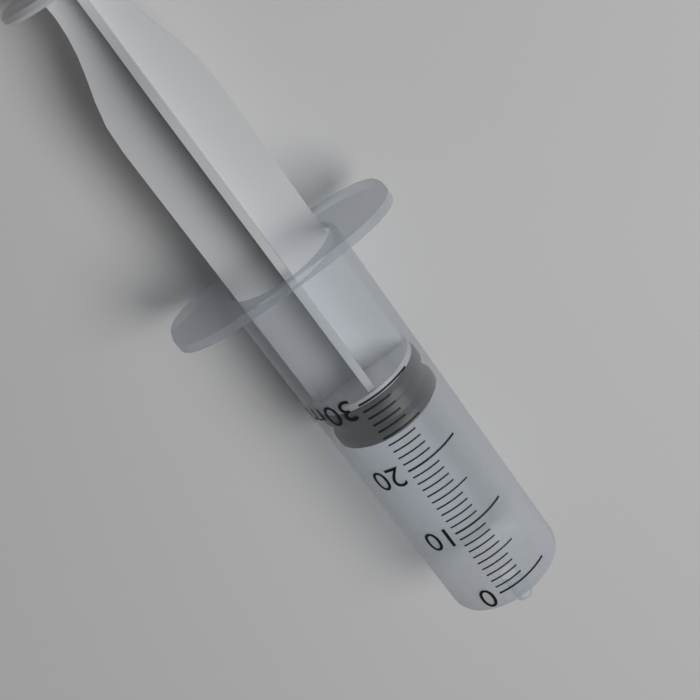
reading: 24 ml
